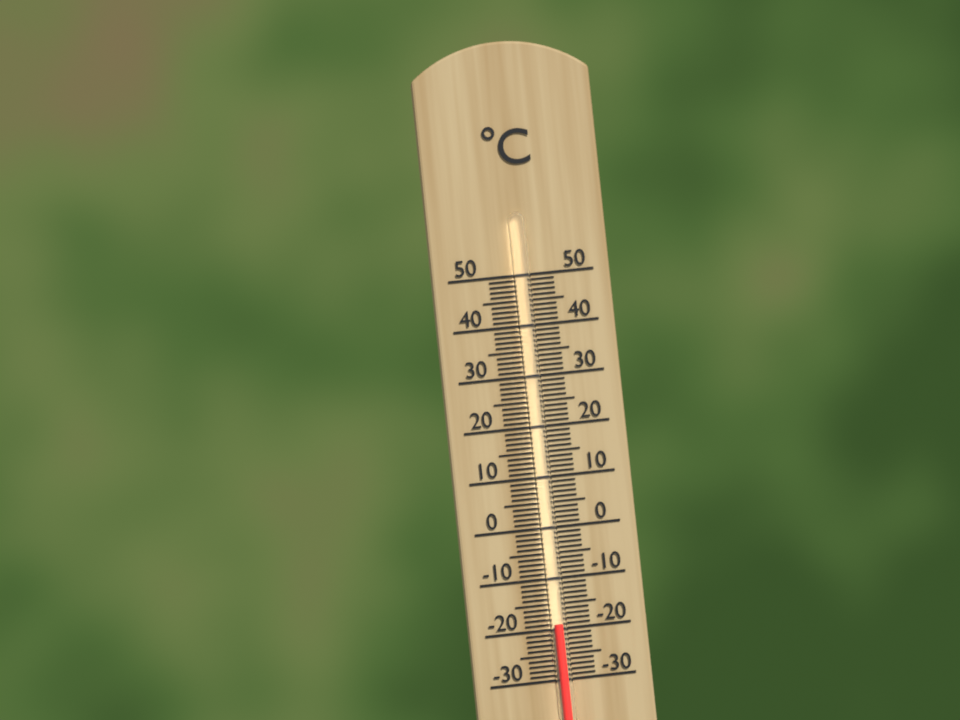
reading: -19 °C
